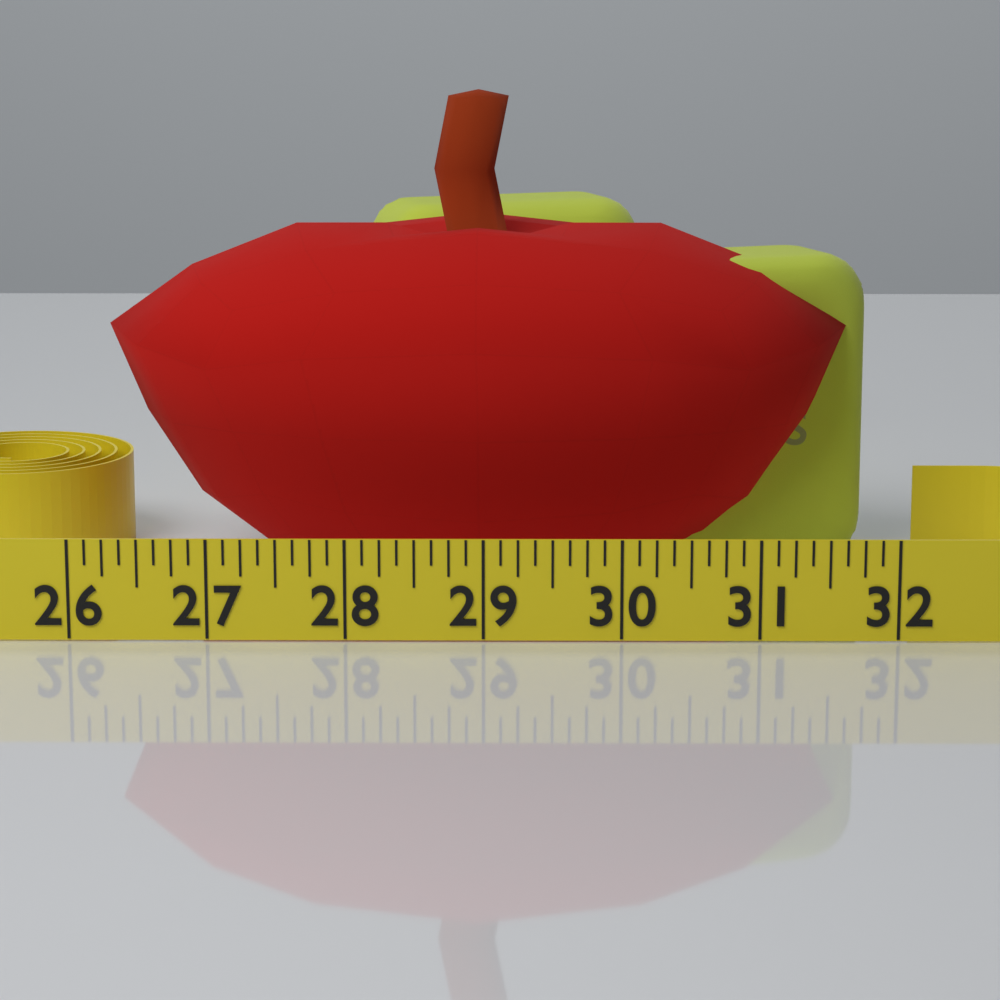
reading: 31.875 (no unit)
